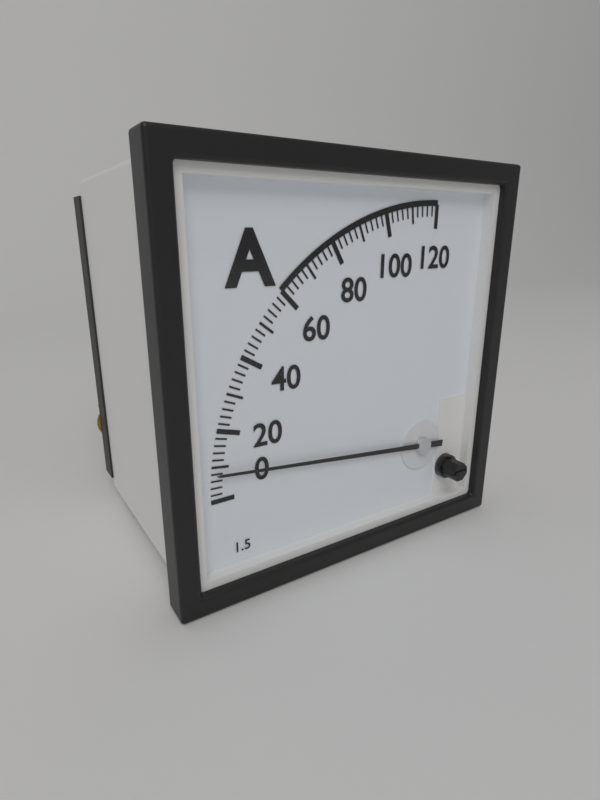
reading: 8 A
